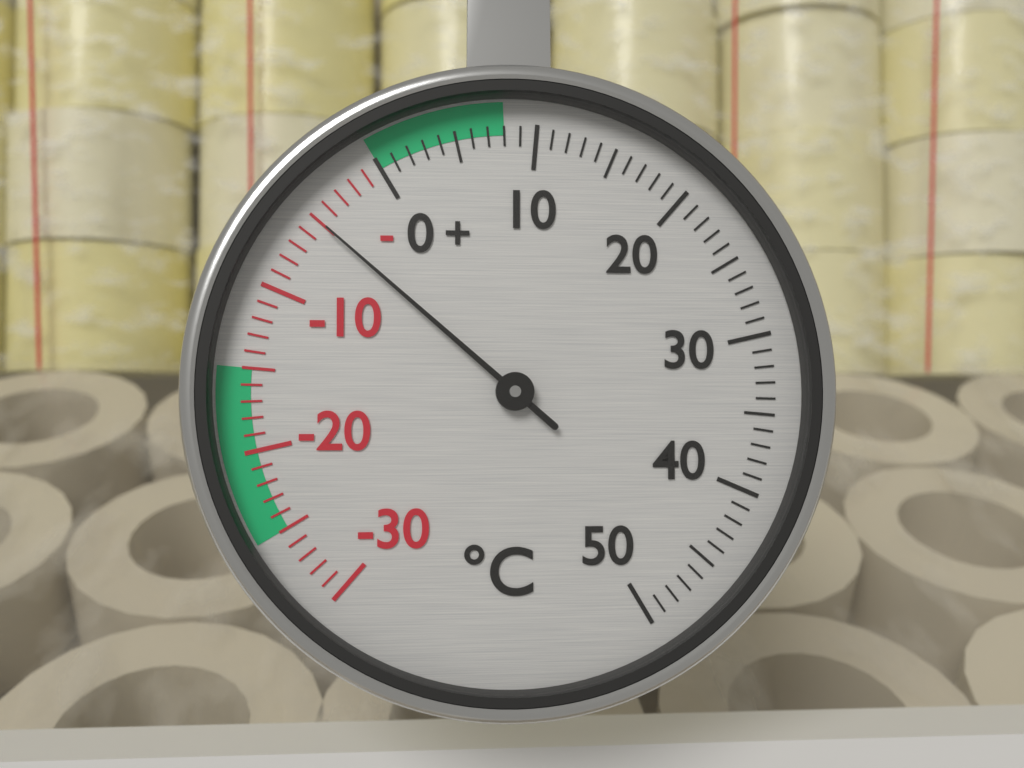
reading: -5 °C
